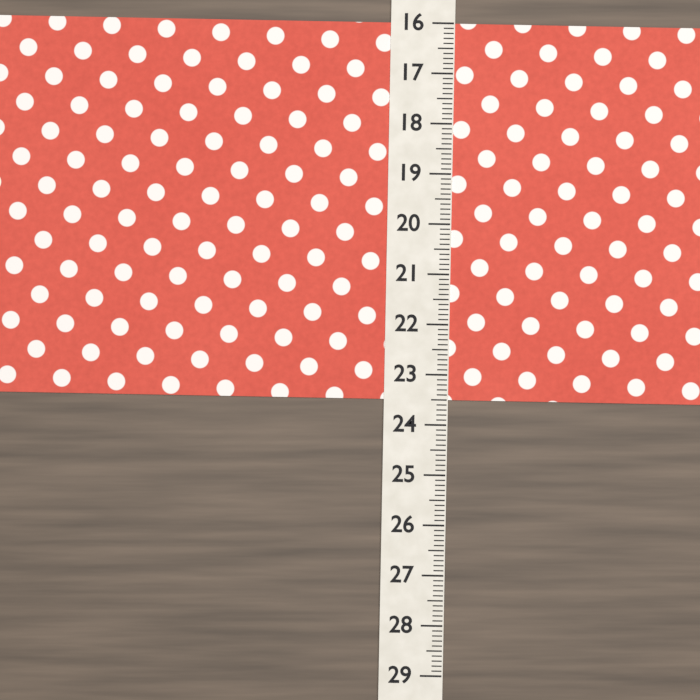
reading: 23.5 (no unit)
